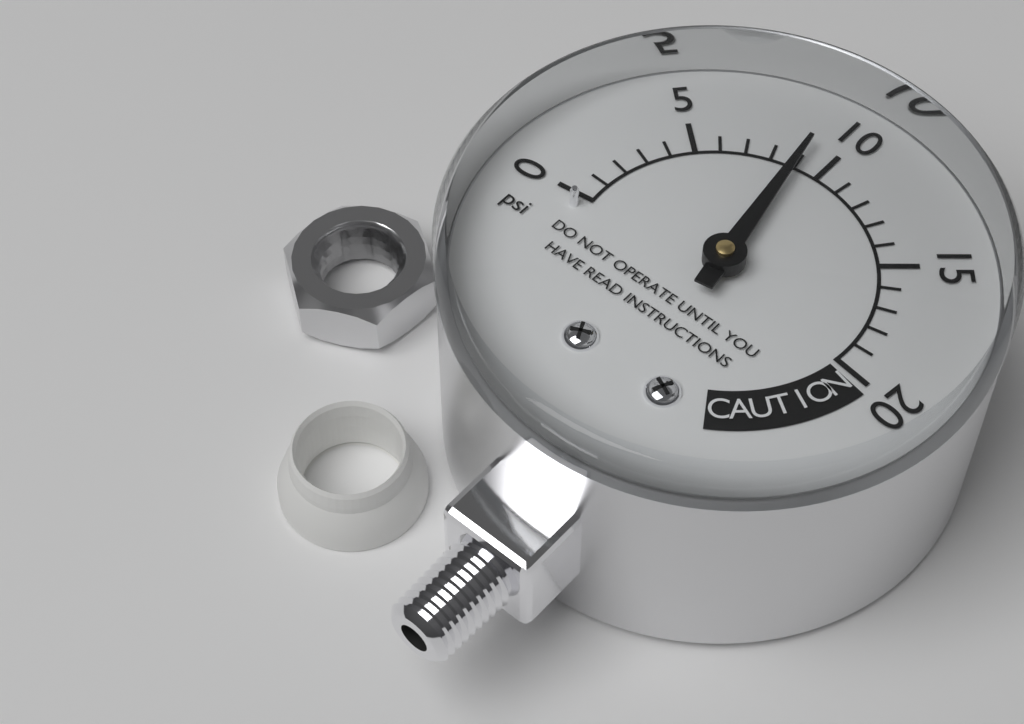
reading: 9 psi
